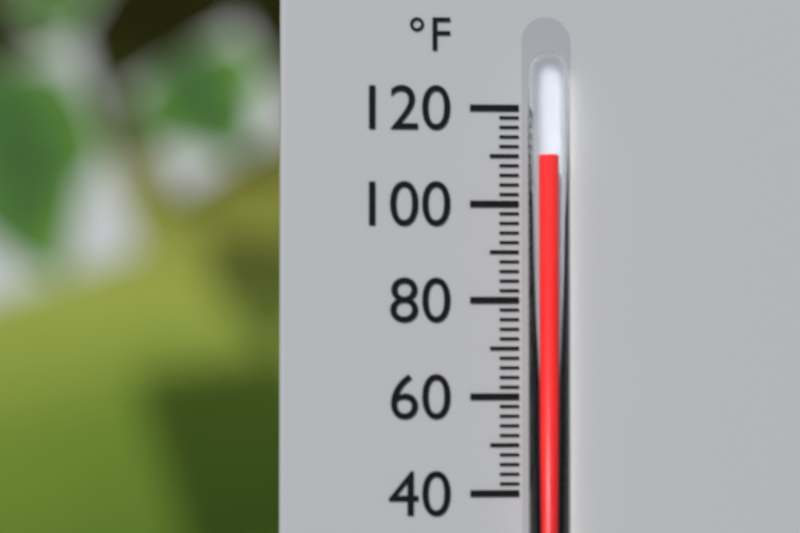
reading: 110 °F
